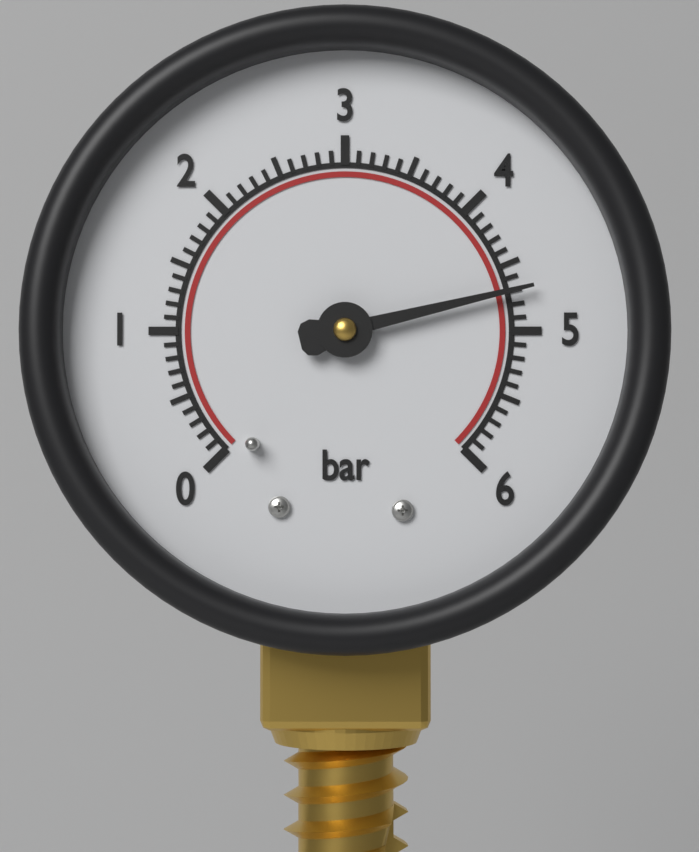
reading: 4.7 bar
